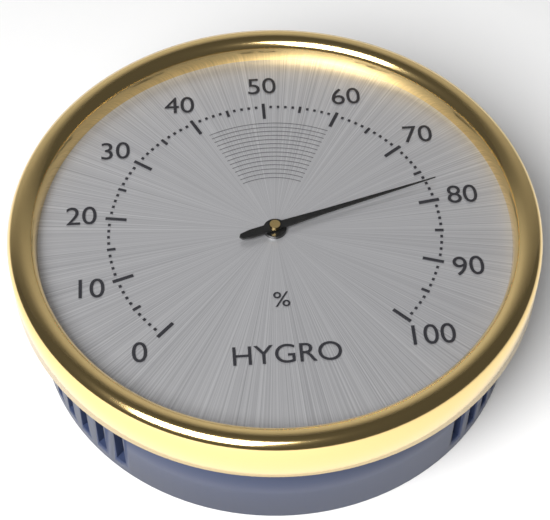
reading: 77 %
